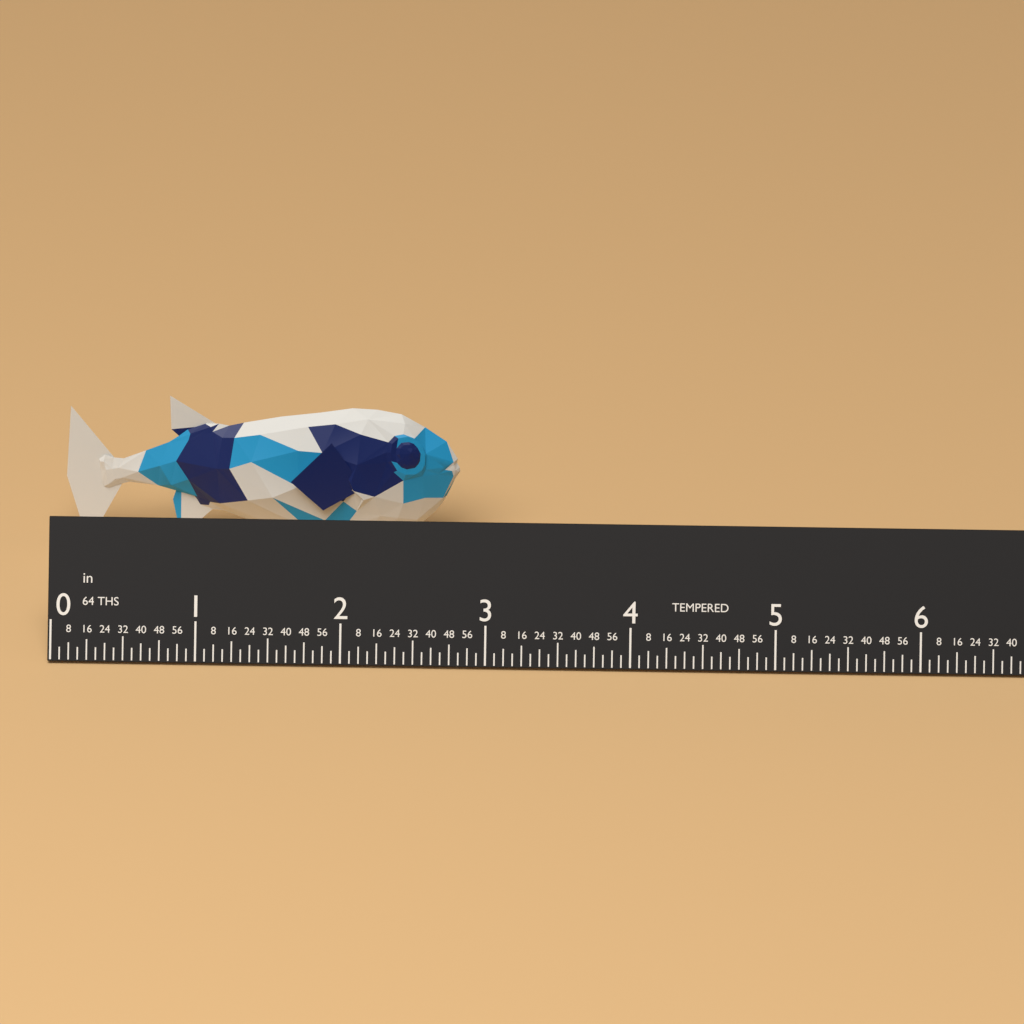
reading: 2.7500 in
